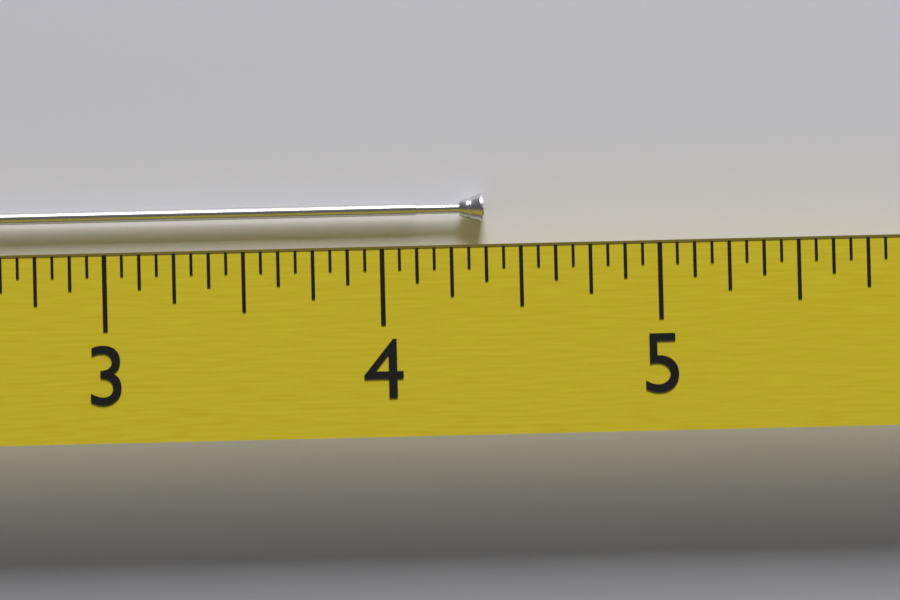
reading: 4.3750 (no unit)
